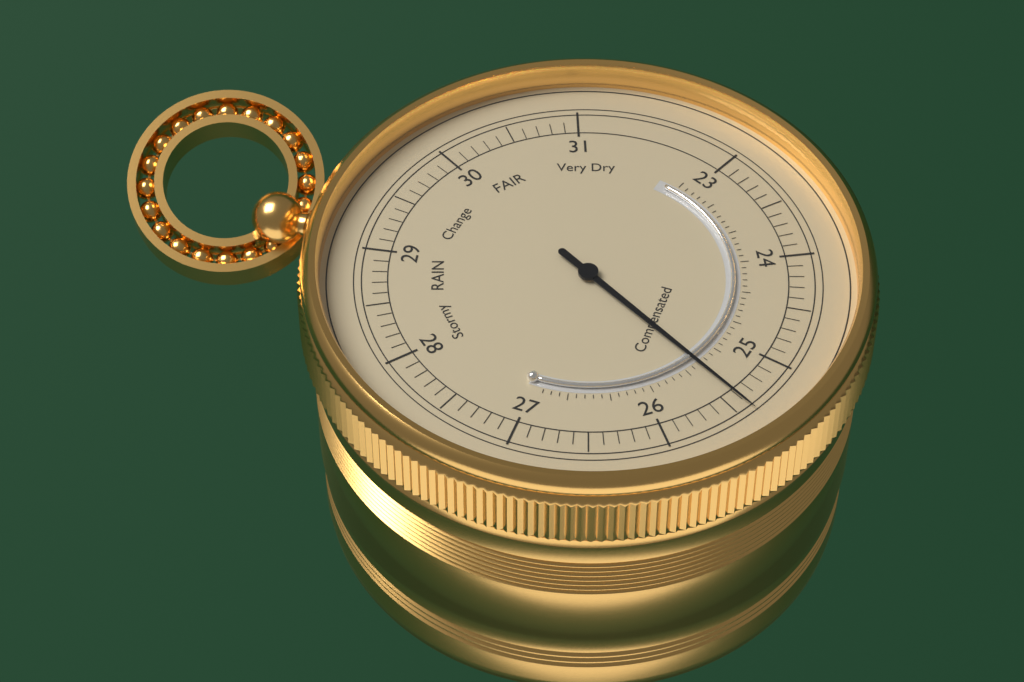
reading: 25.4 (no unit)
